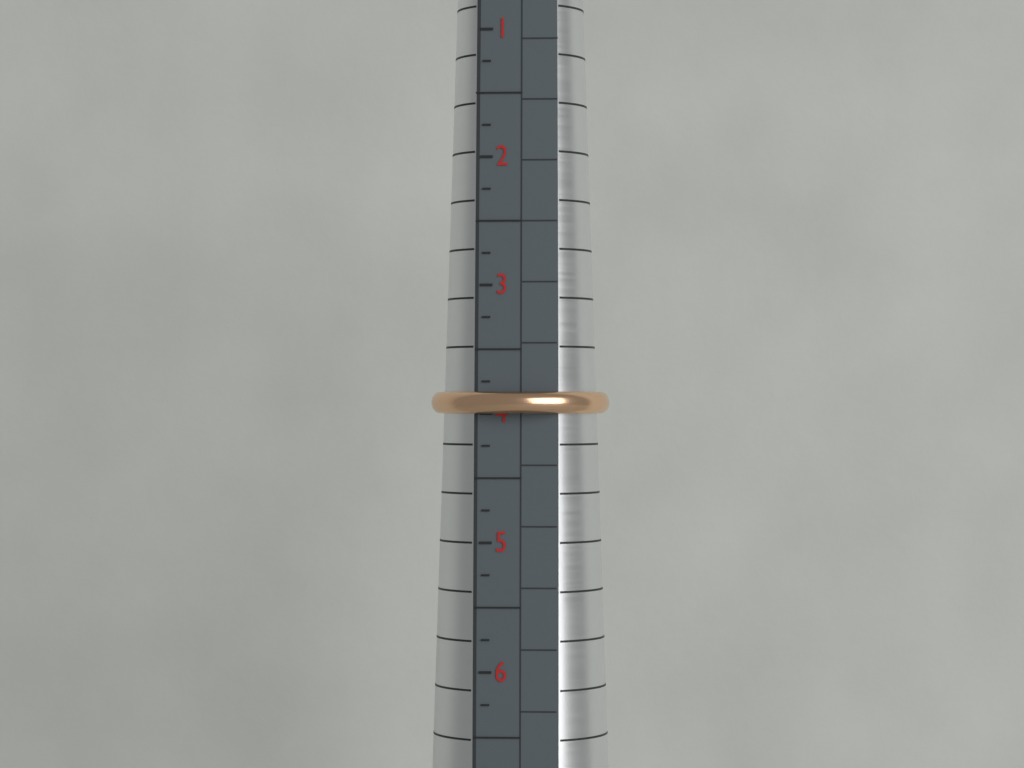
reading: 4.00 (no unit)
